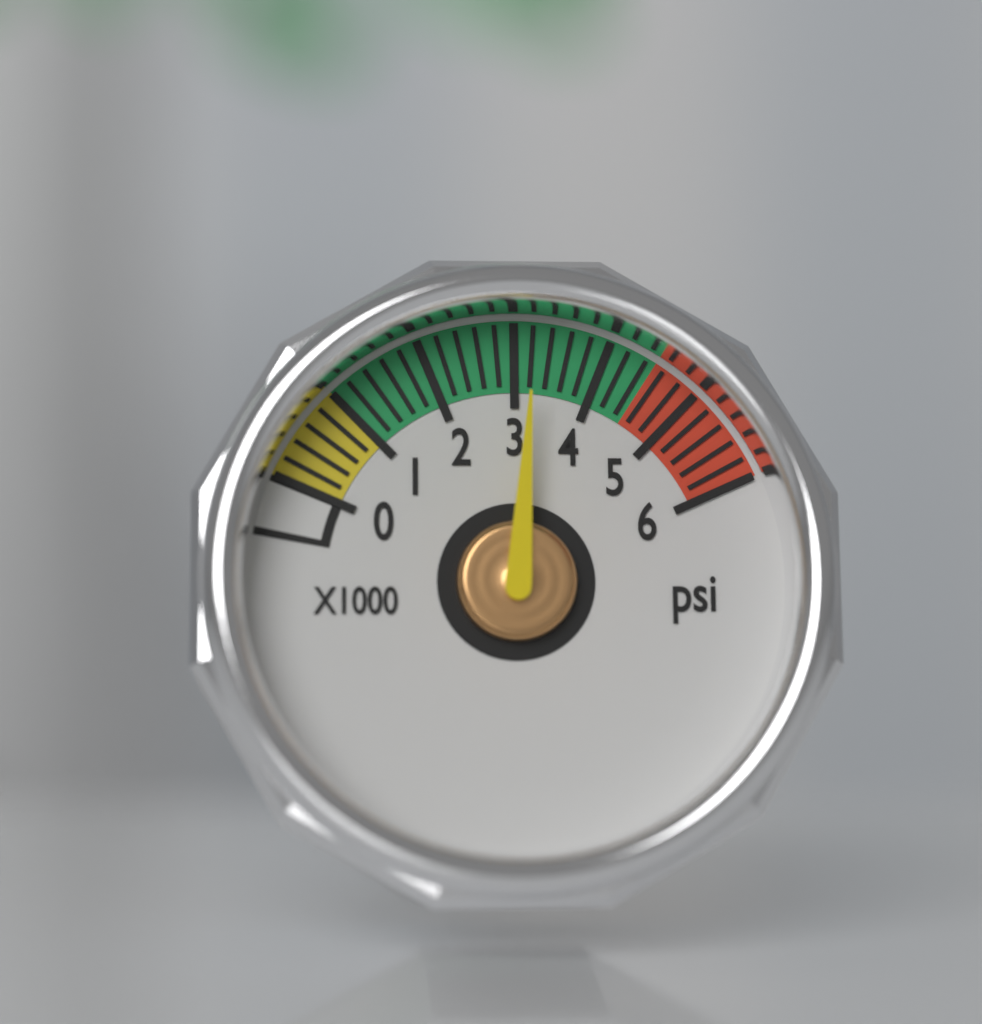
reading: 3200 psi
